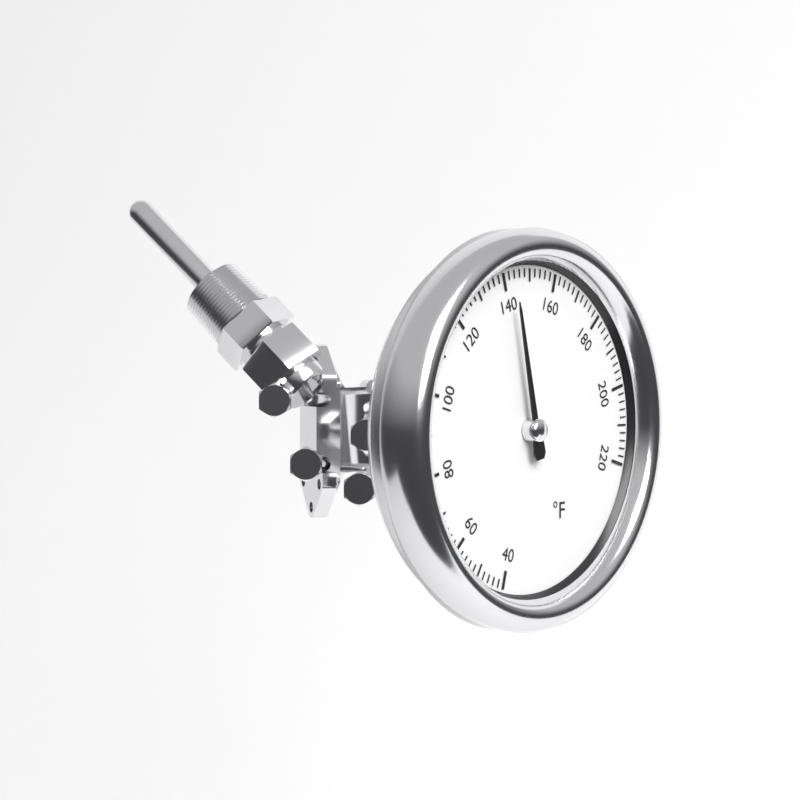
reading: 142 °F
